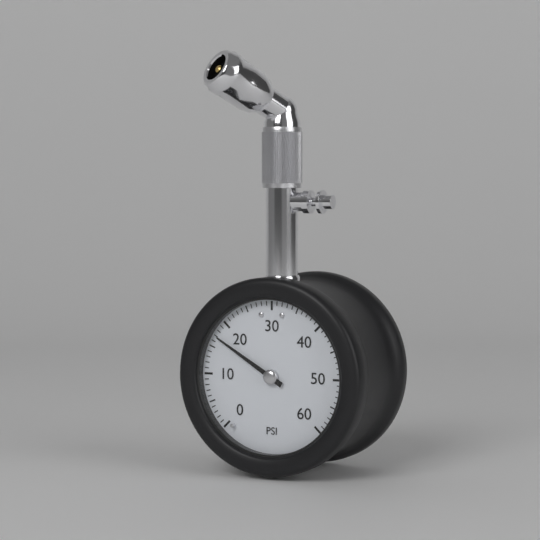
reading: 17 psi
